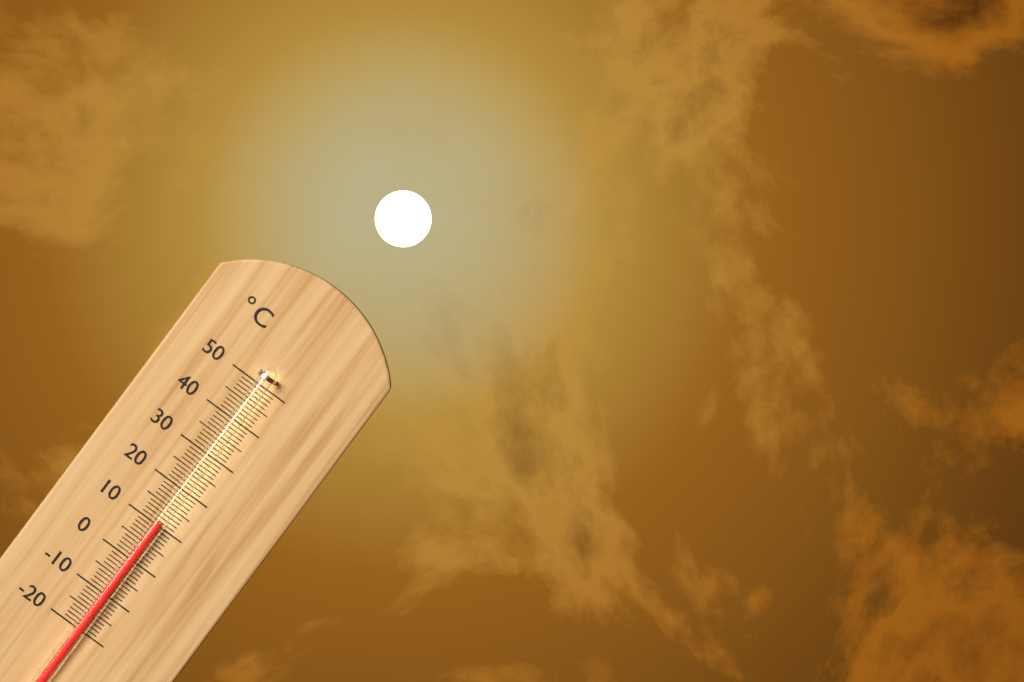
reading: 11 °C
